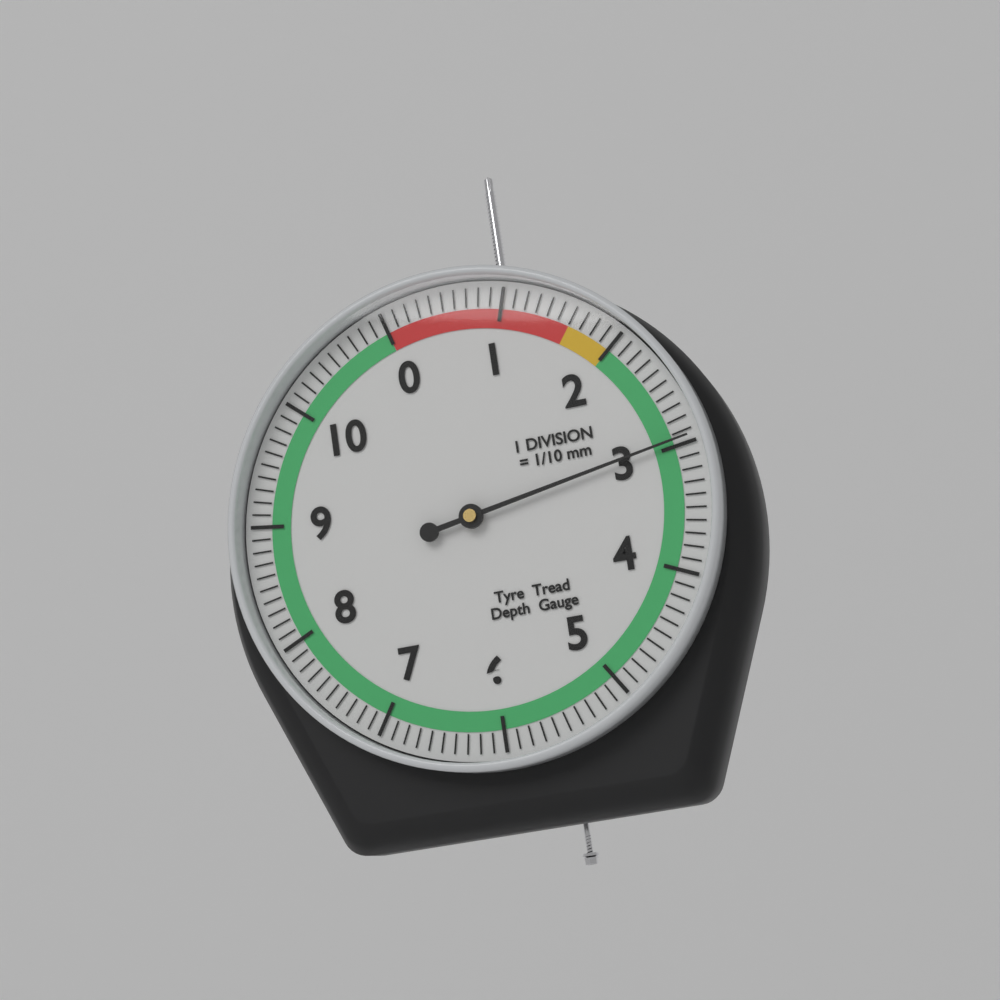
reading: 2.95 mm
